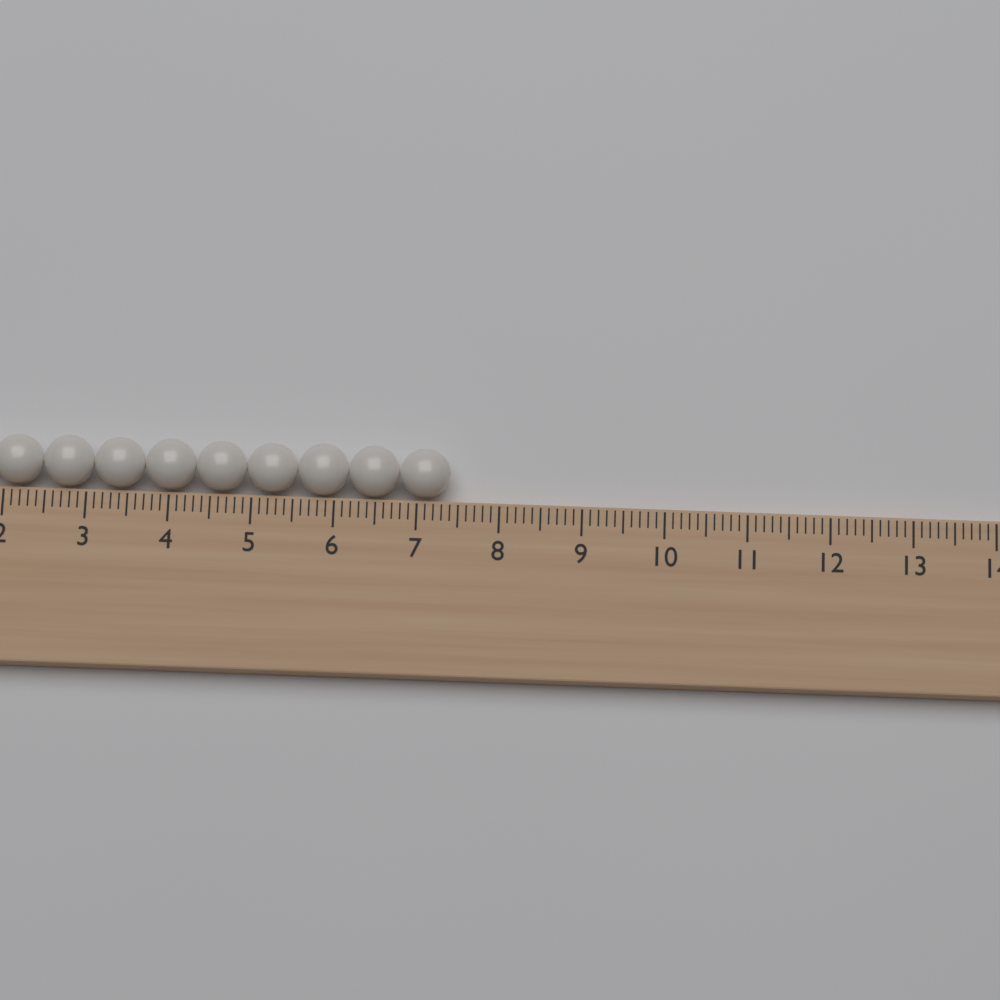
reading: 7.4 (no unit)
